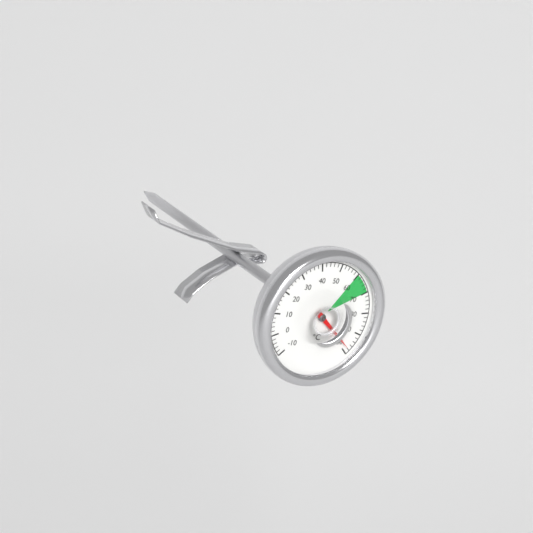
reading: 98 °C
